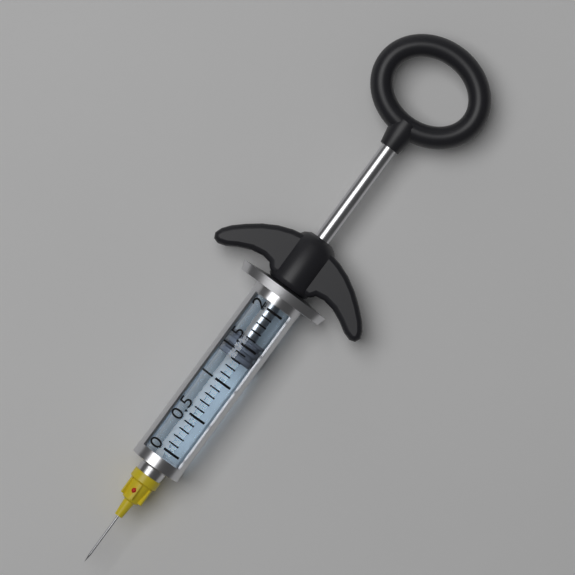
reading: 1.3 (no unit)
